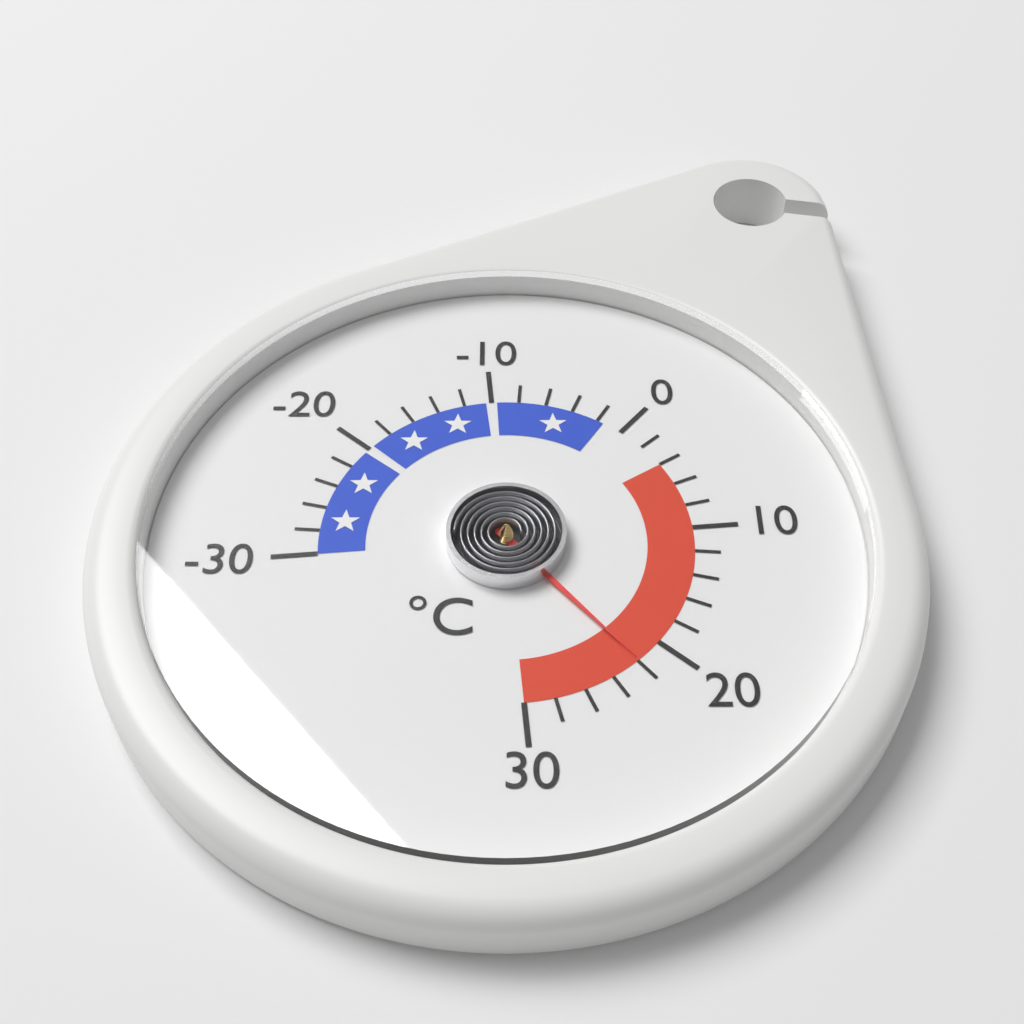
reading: 22 °C
